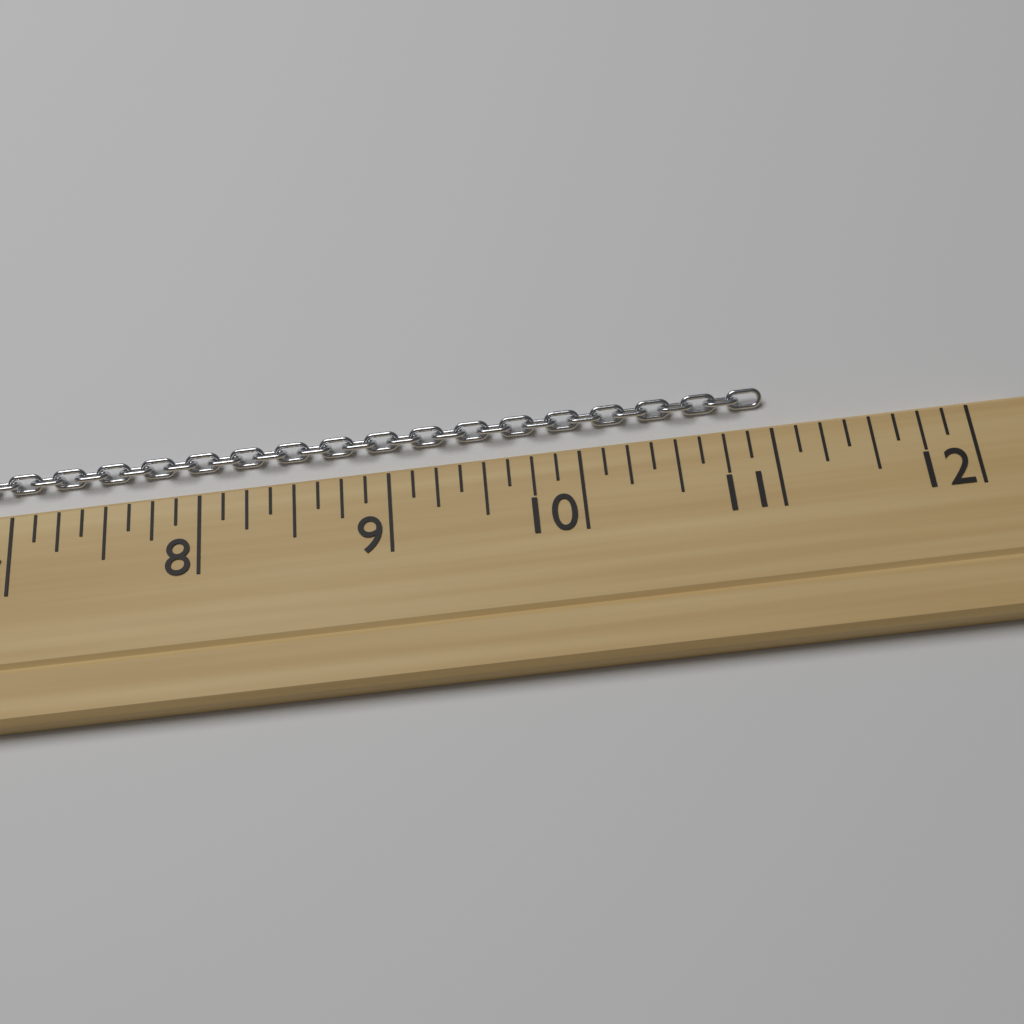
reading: 11.000 (no unit)
